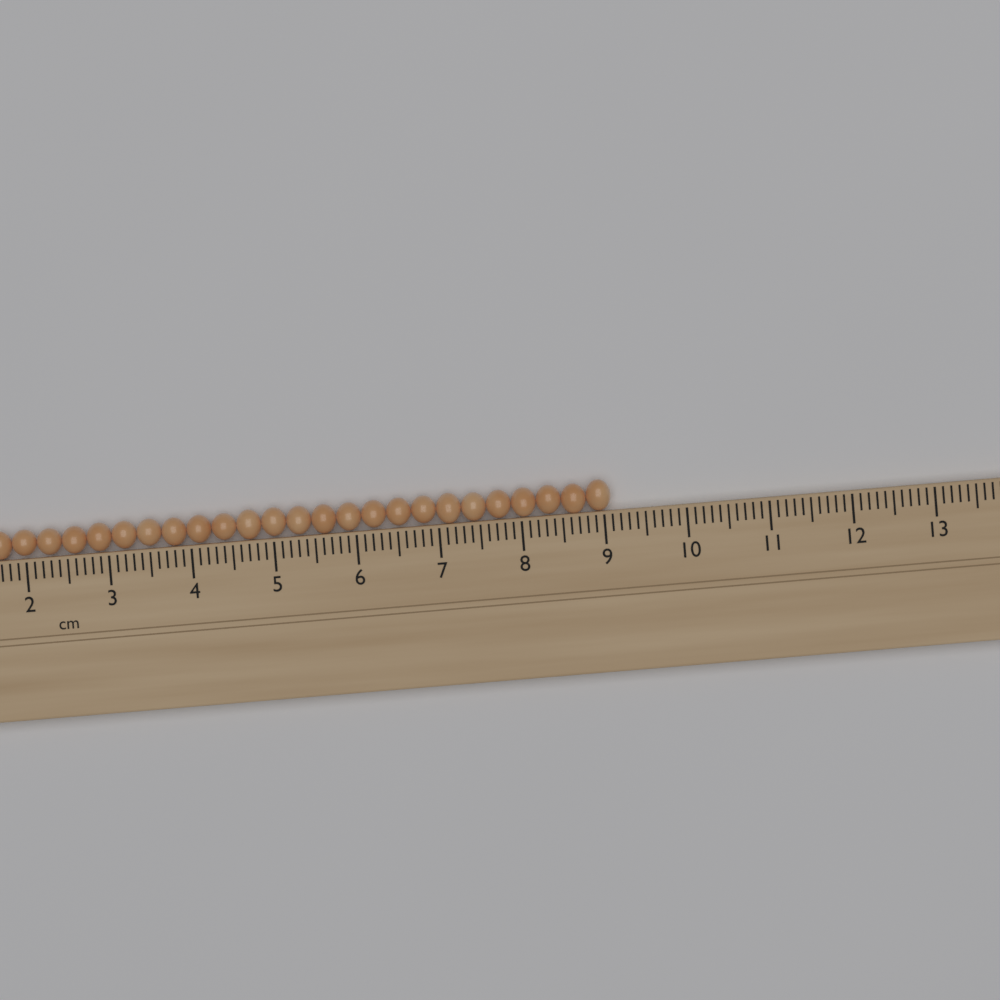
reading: 9.1 cm
